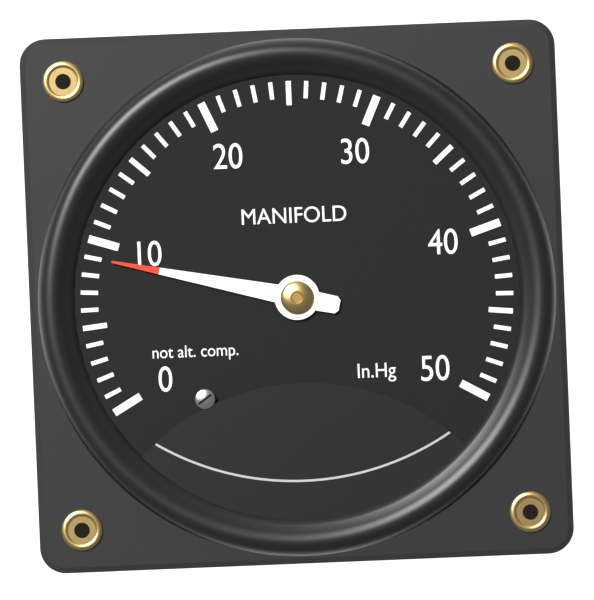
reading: 9 inHg
